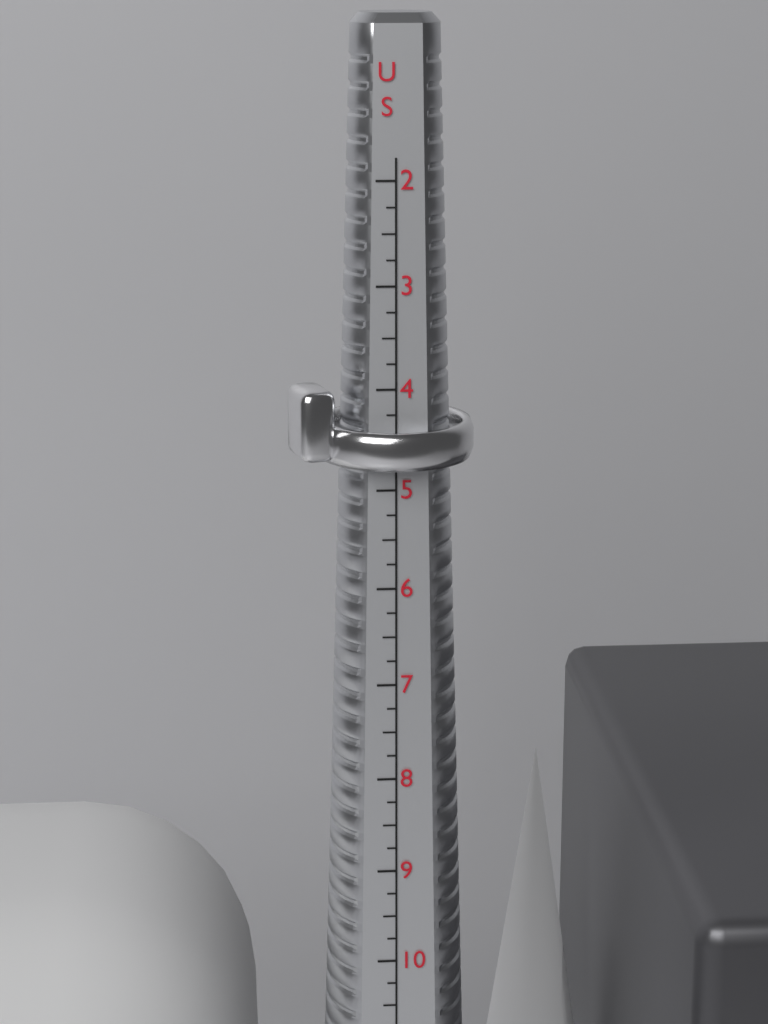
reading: 4.75 US
